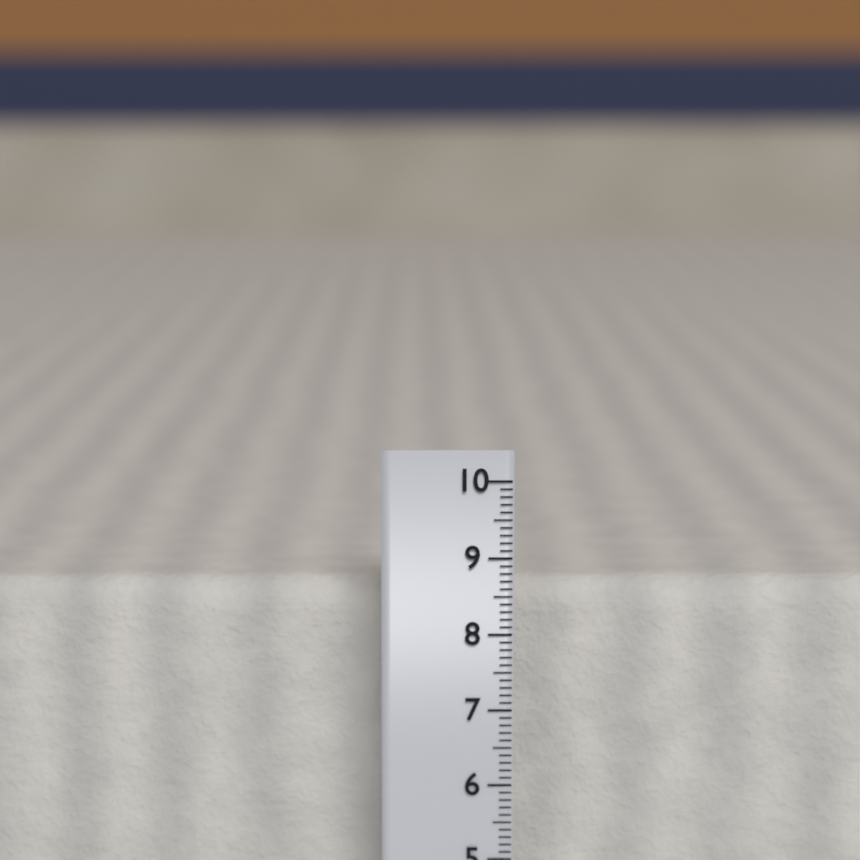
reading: 8.6 cm
